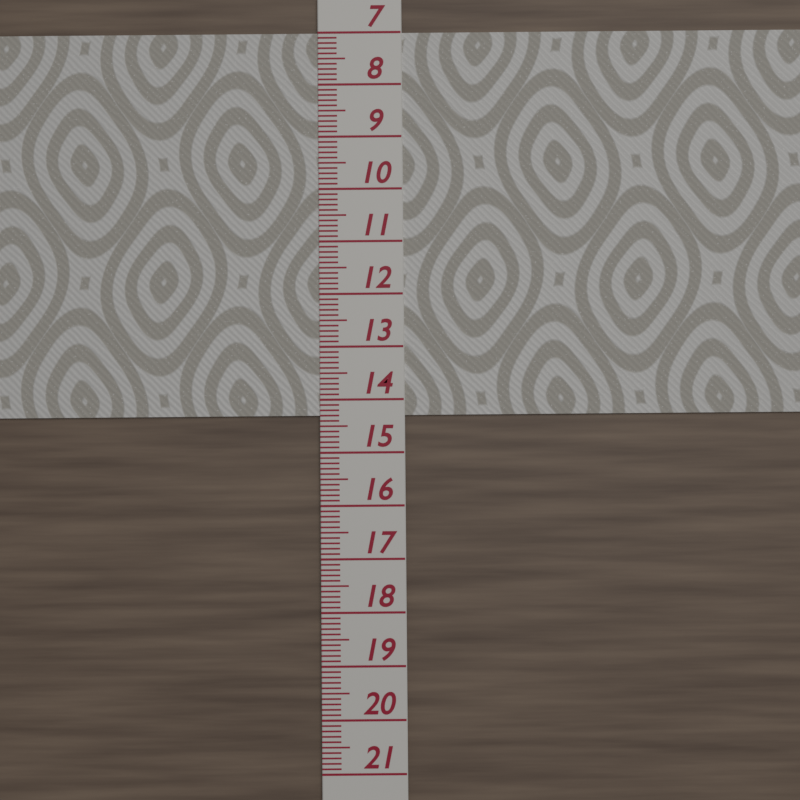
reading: 14.3 (no unit)
